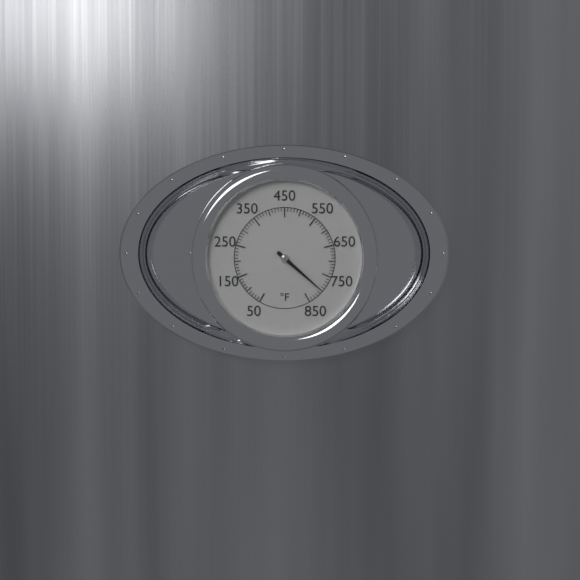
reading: 800 °F
